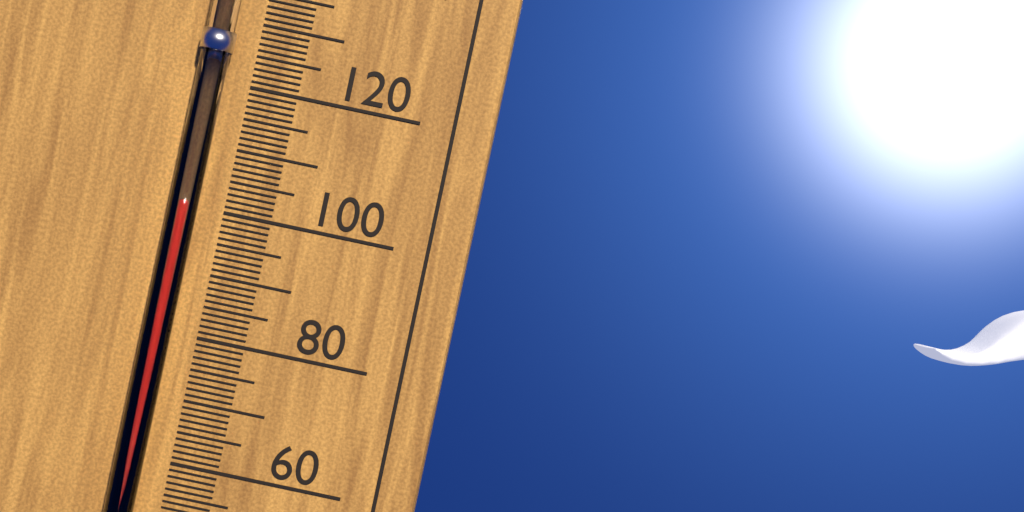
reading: 101 °F
